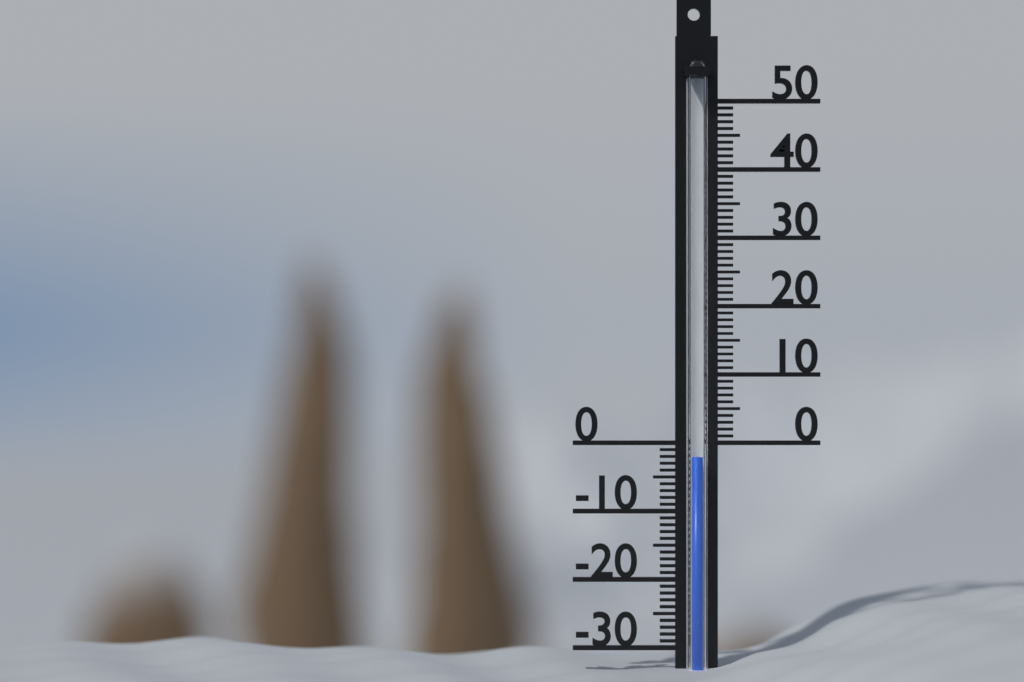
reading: -2 (no unit)
